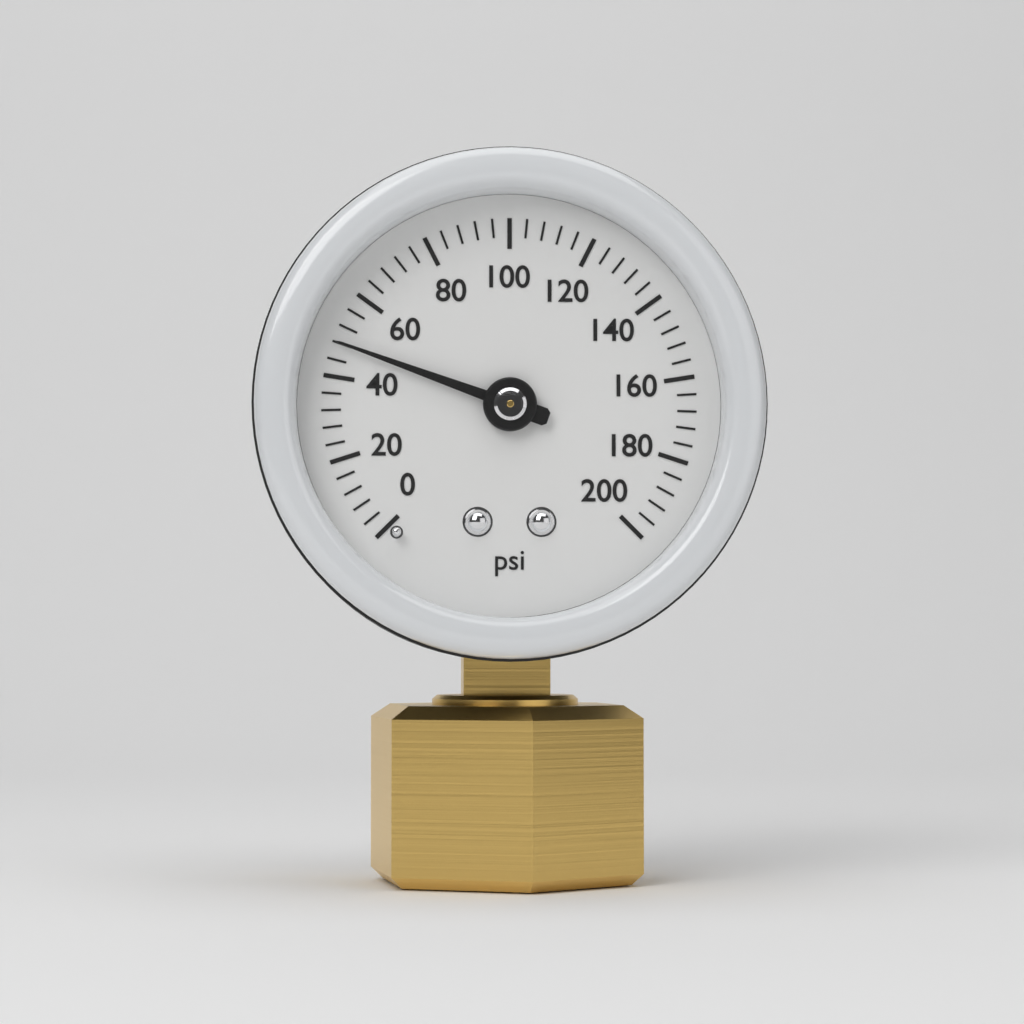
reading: 48 psi
